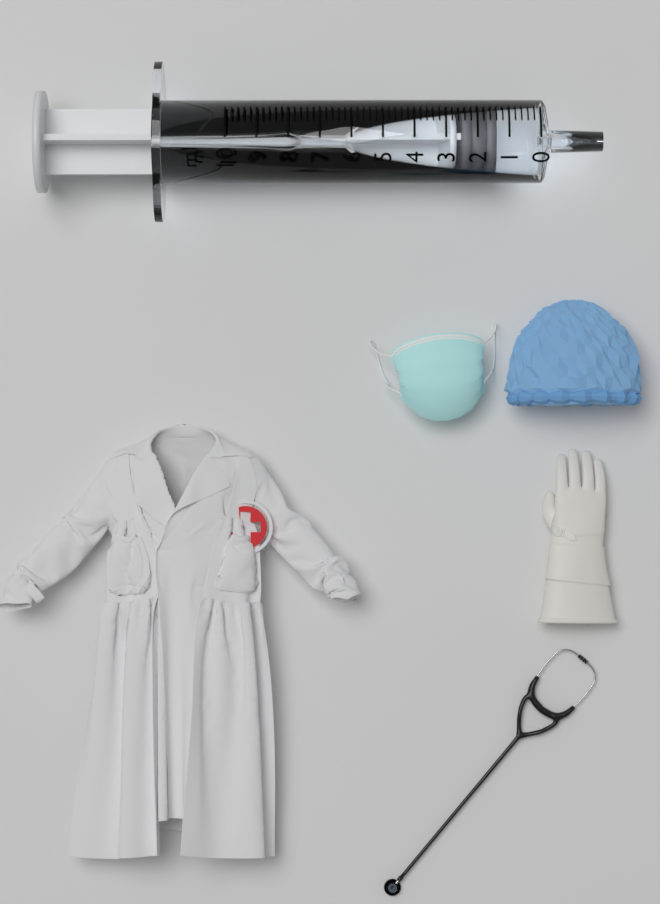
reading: 1.4 ml
